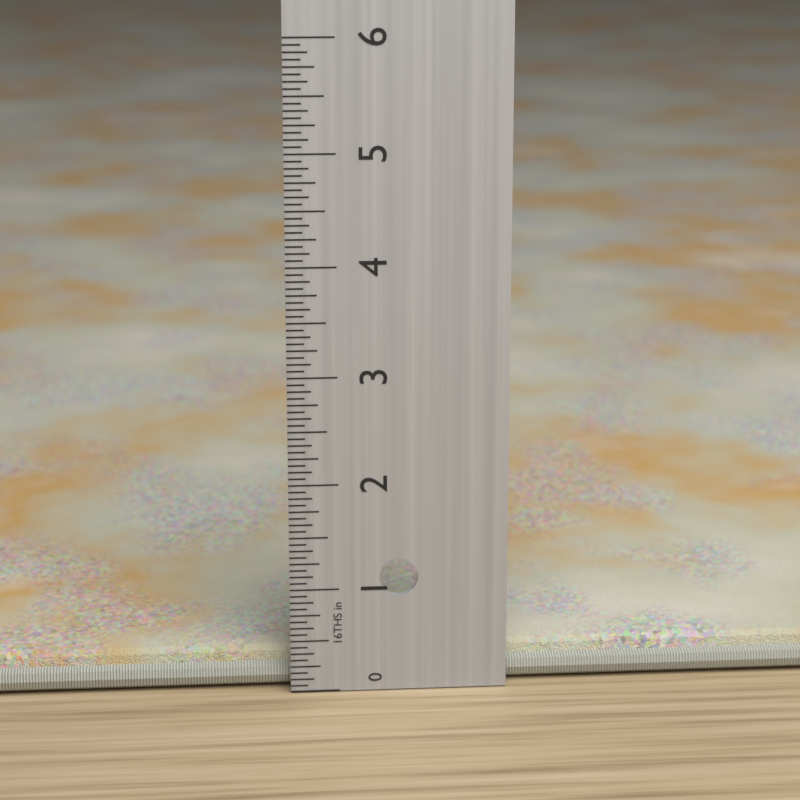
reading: 0.3750 in
